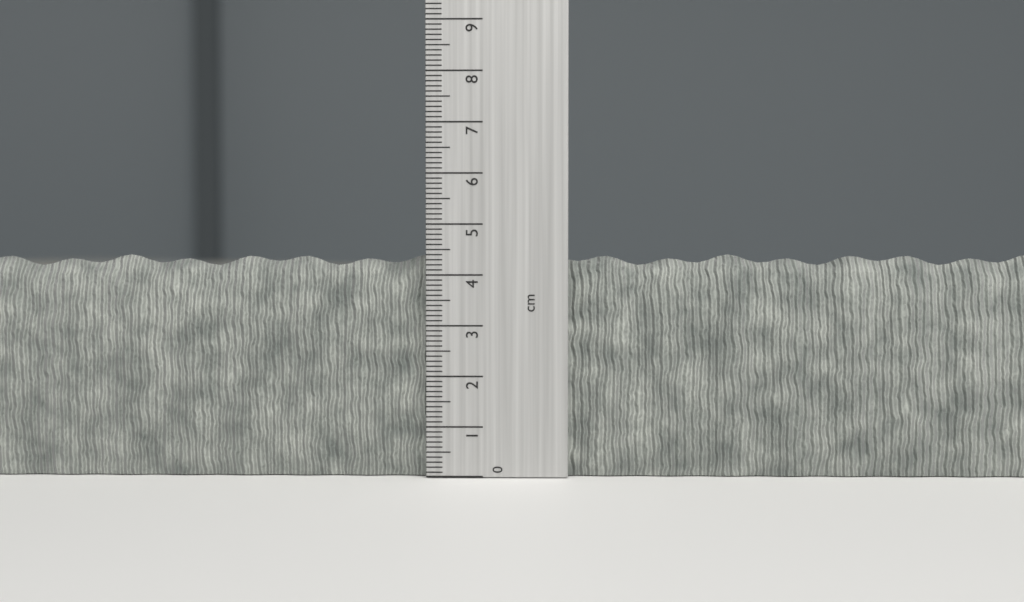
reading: 4.4 cm
